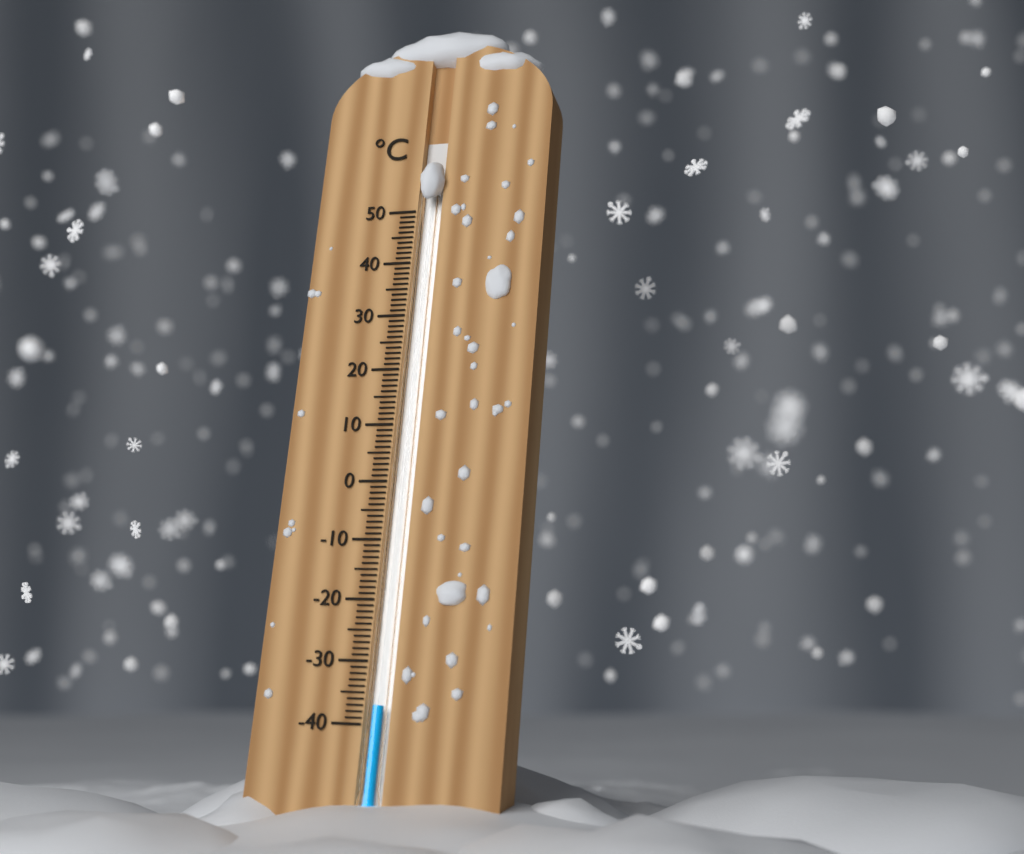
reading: -37 °C
